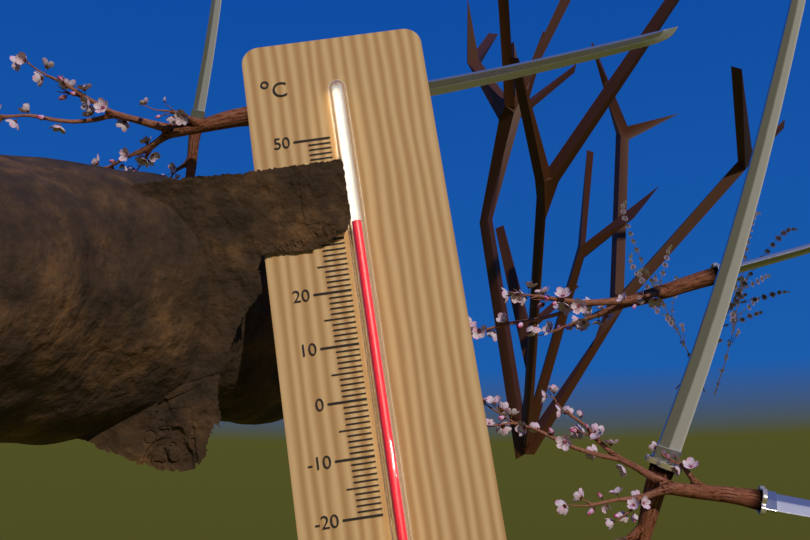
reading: 32 °C
